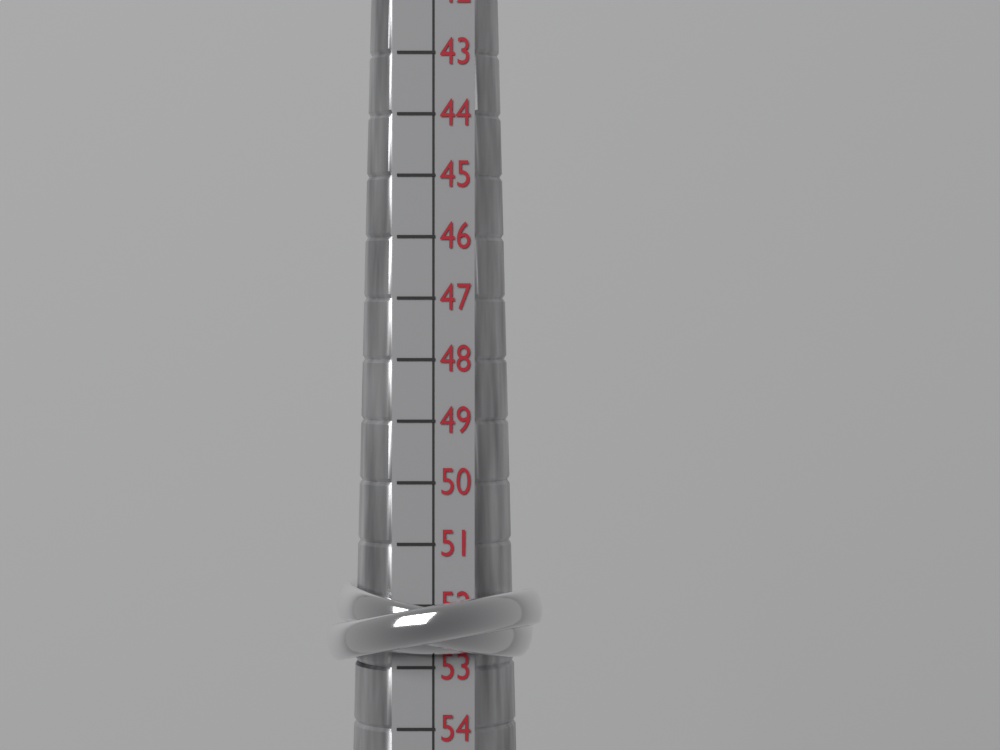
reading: 53 (no unit)
